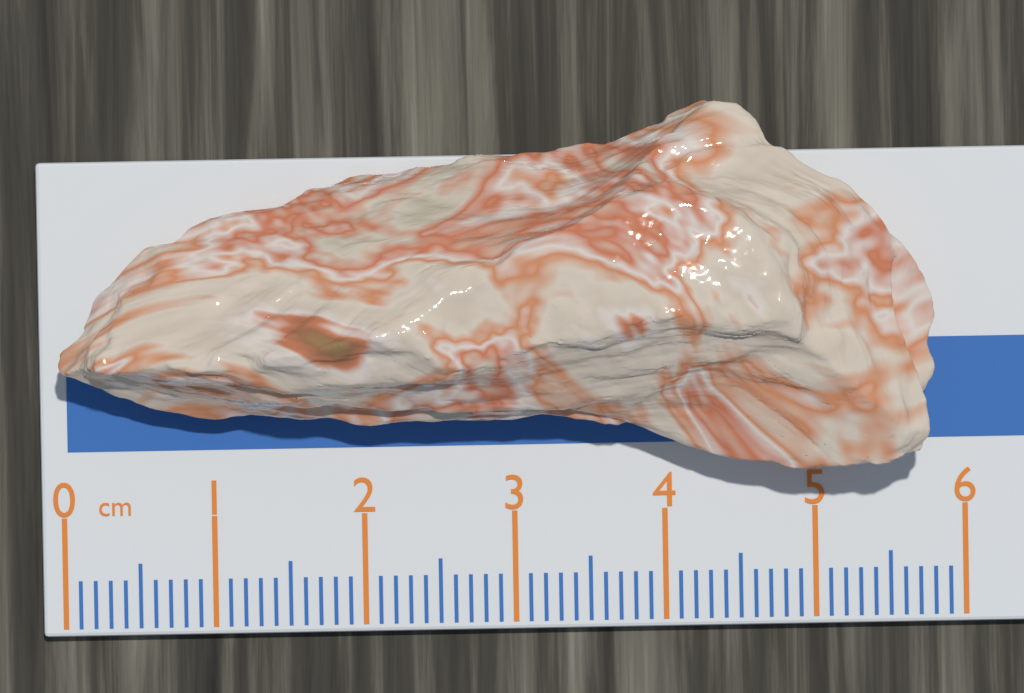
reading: 5.8 cm
